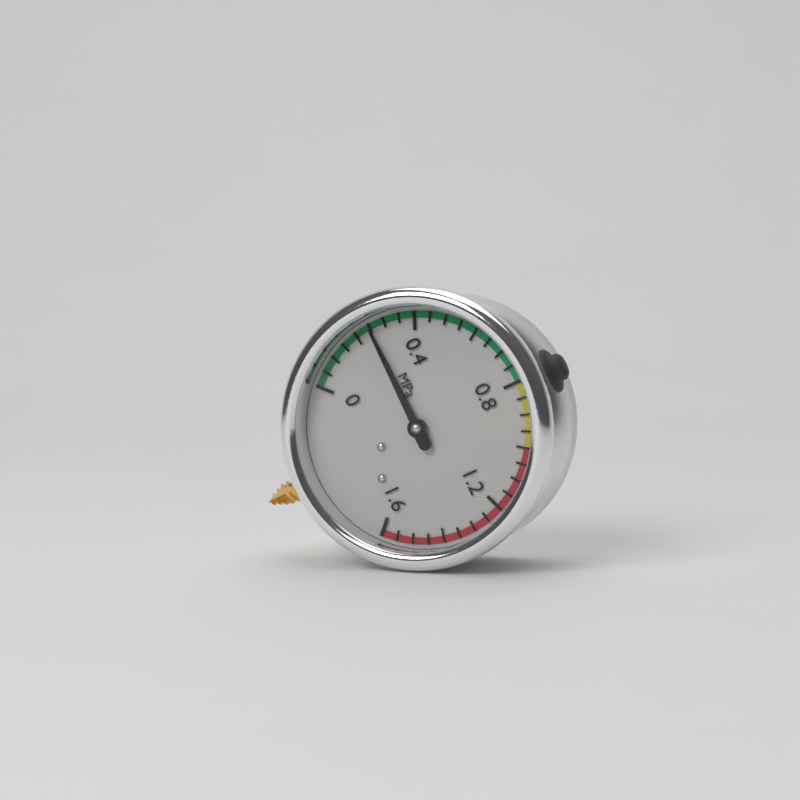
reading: 0.25 MPa
